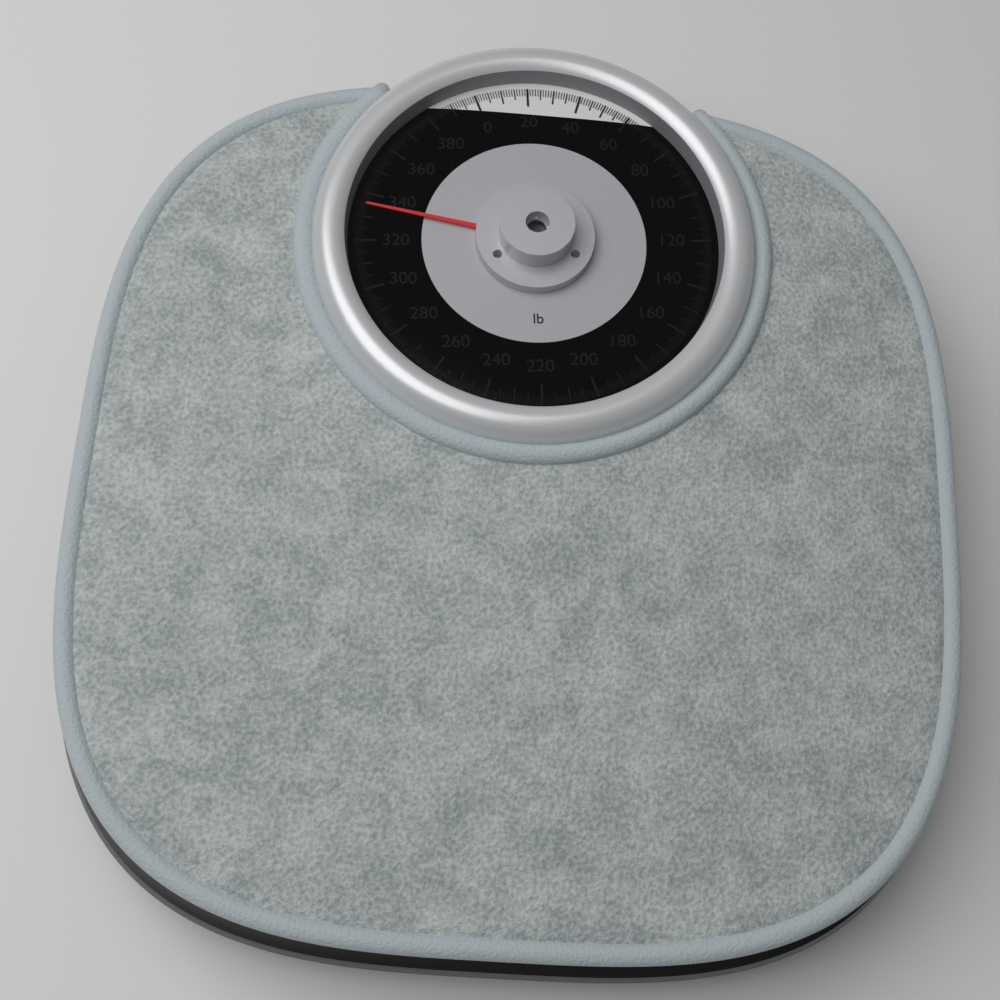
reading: 335 lb
